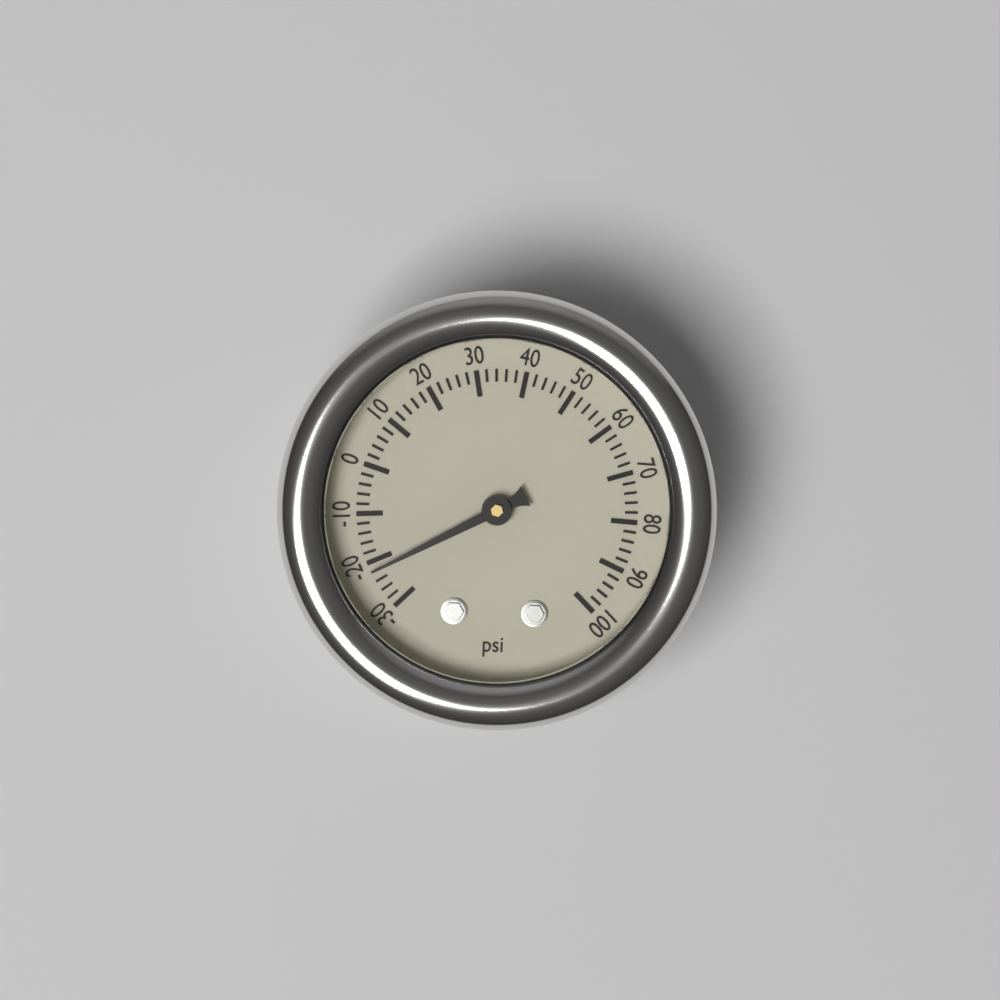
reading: -22 psi
